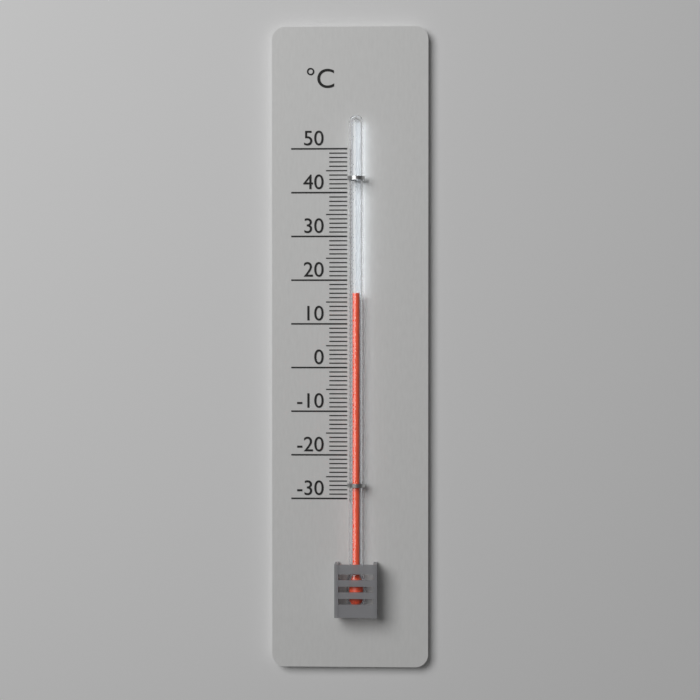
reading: 17 °C
